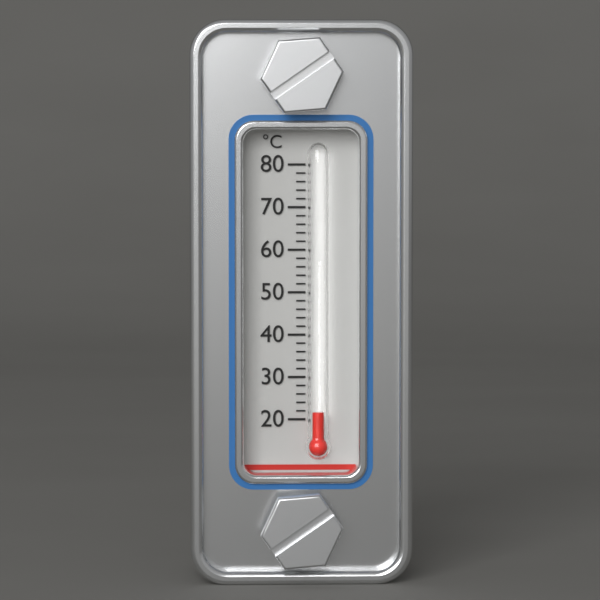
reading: 22 °C
